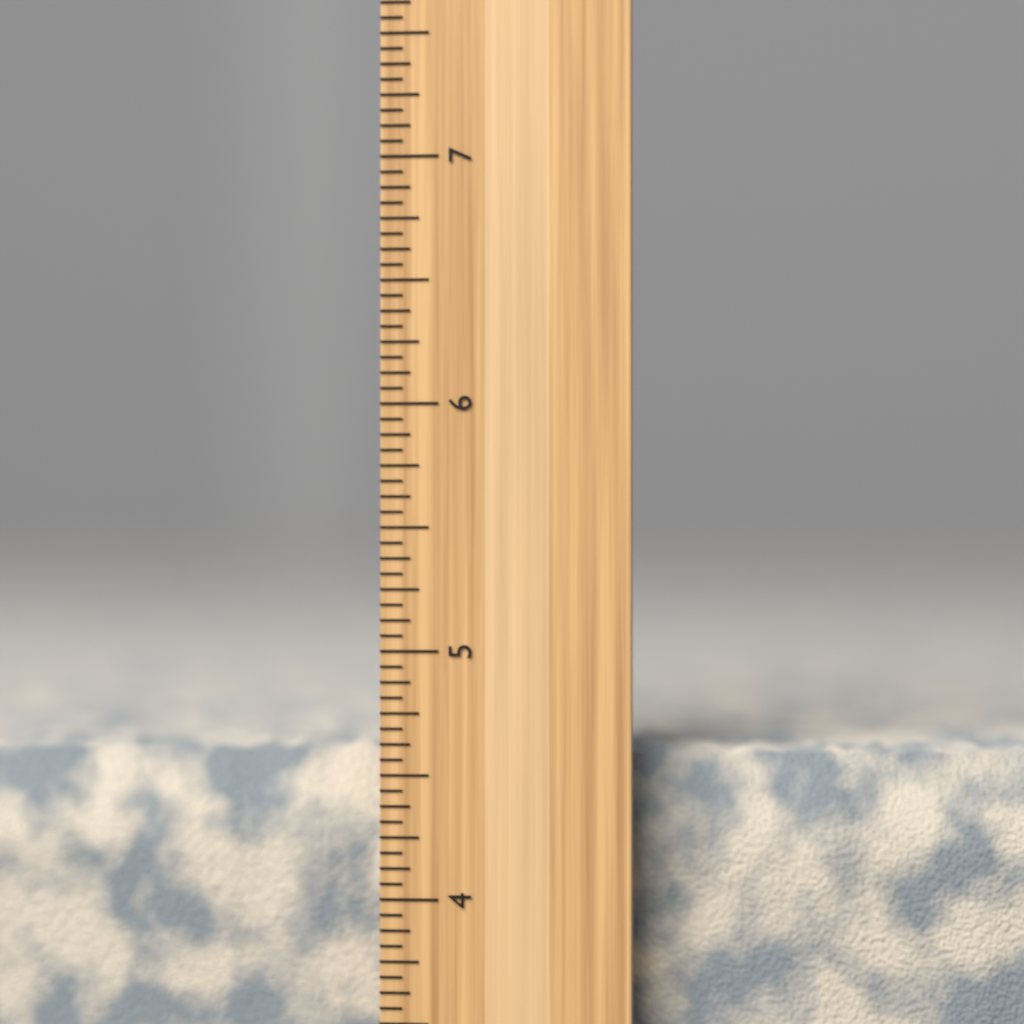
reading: 4.6250 inch
